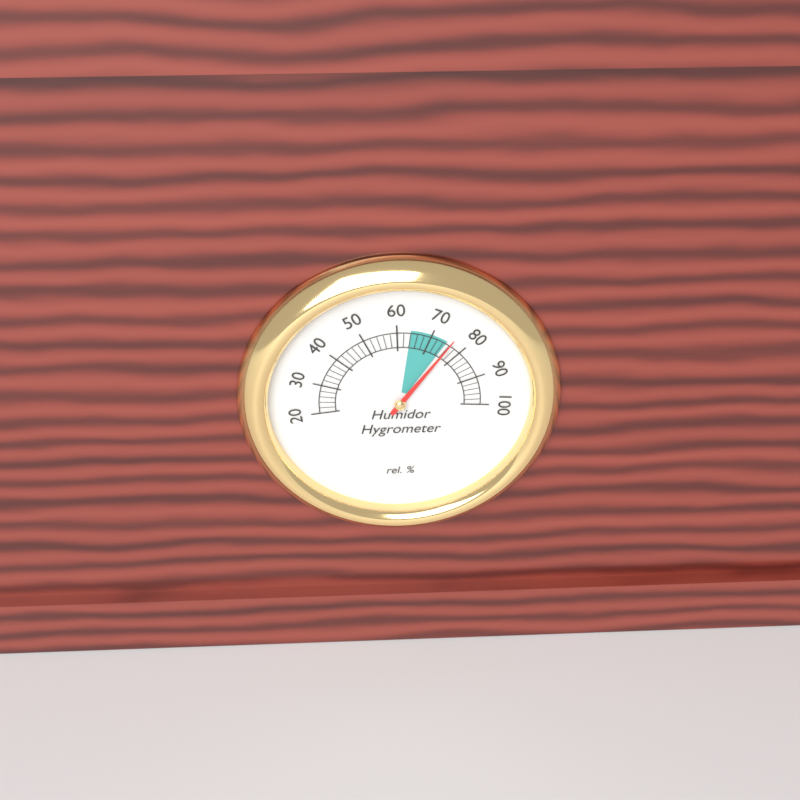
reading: 76 %
